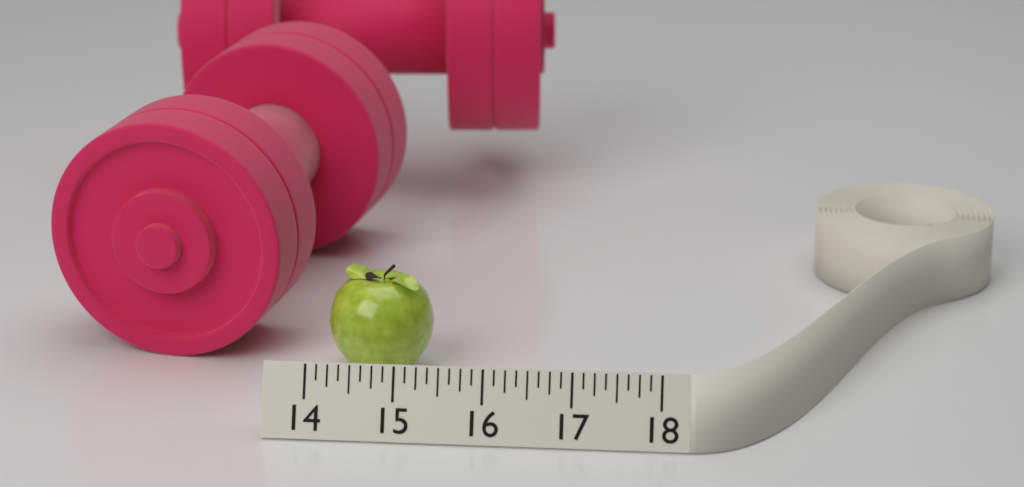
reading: 15.250 (no unit)
